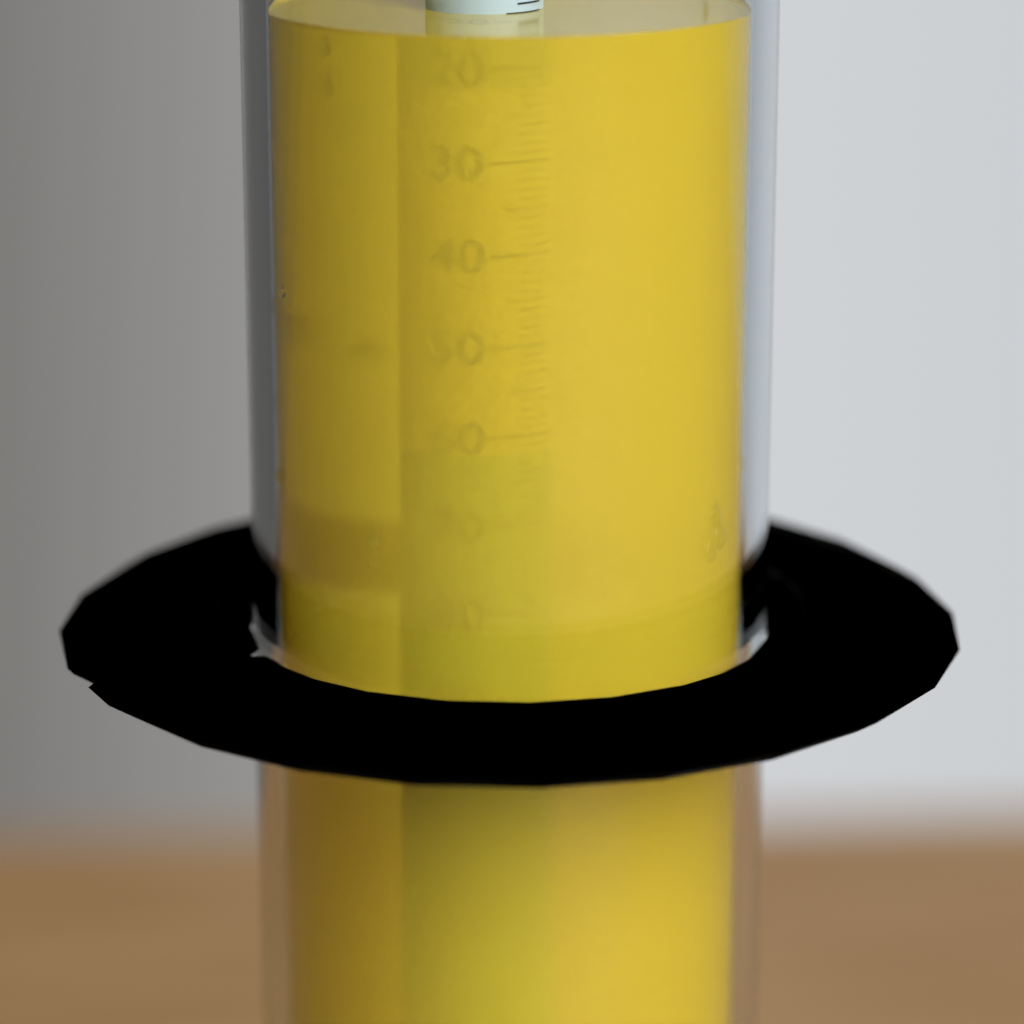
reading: 15 (no unit)
